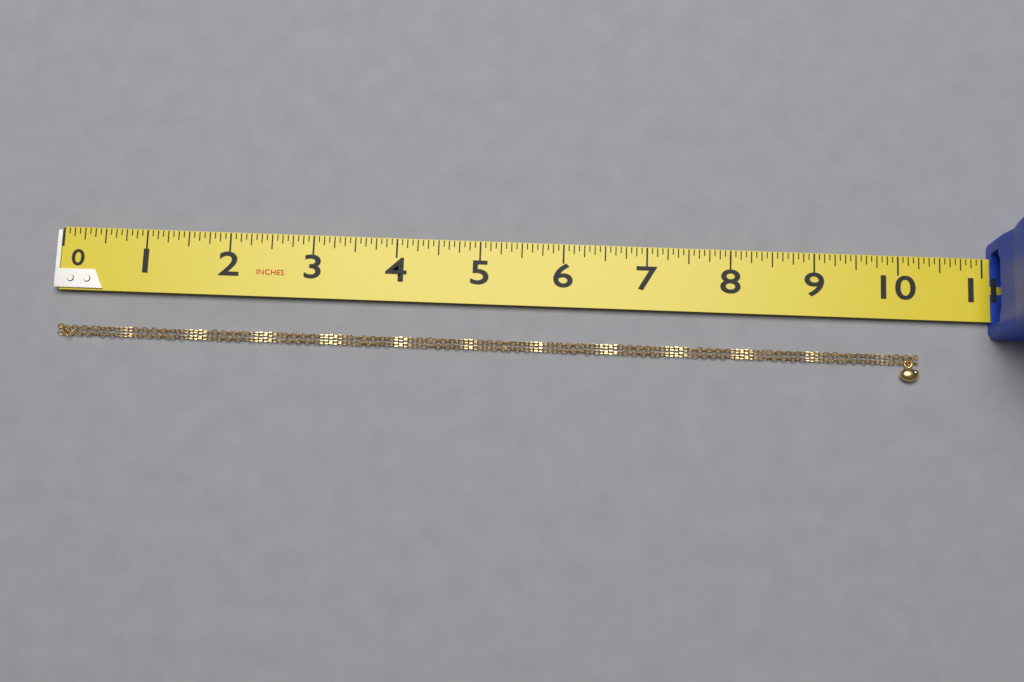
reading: 10.2500 in
